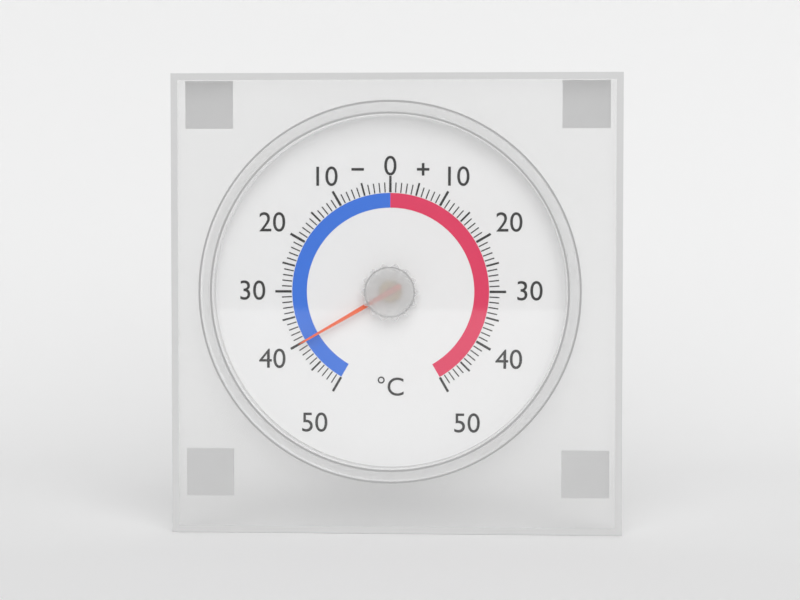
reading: -40 °C
